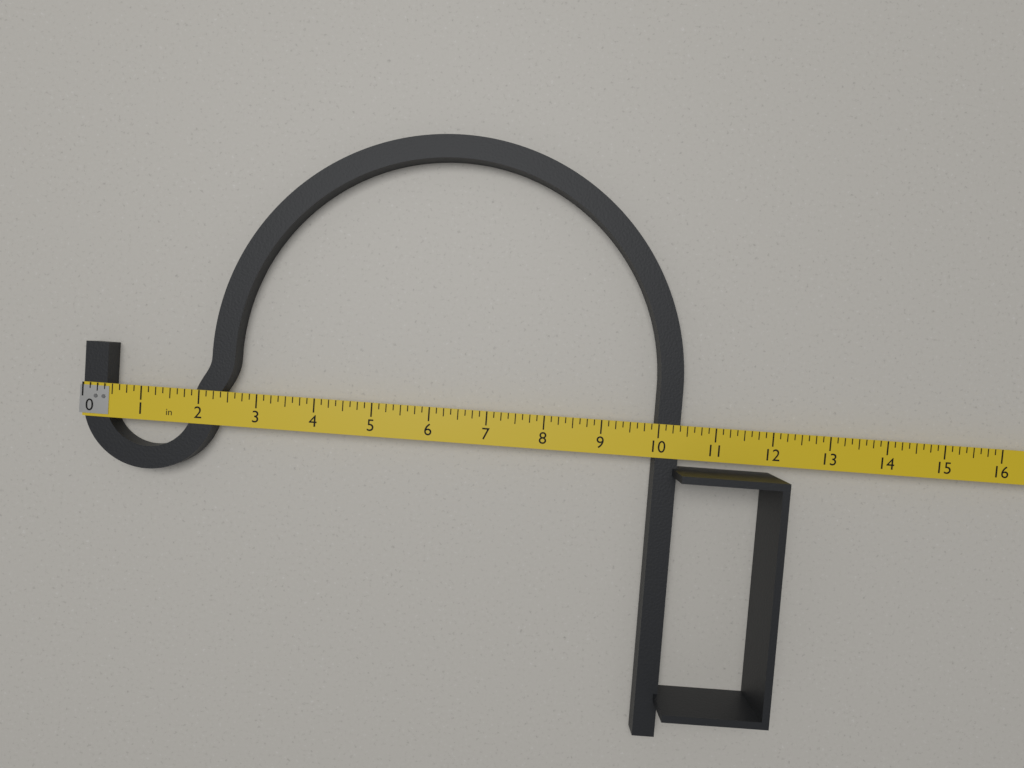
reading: 10.375 in
